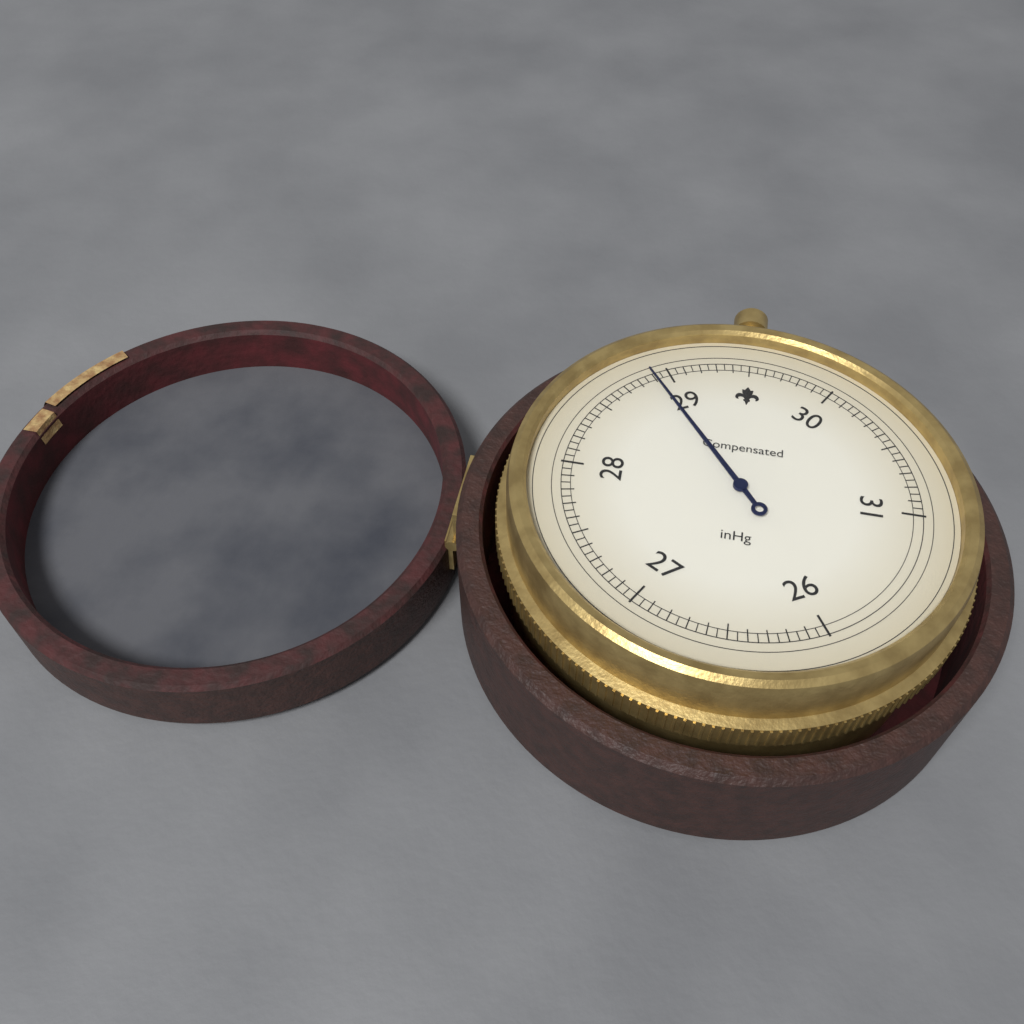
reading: 28.90 inHg
